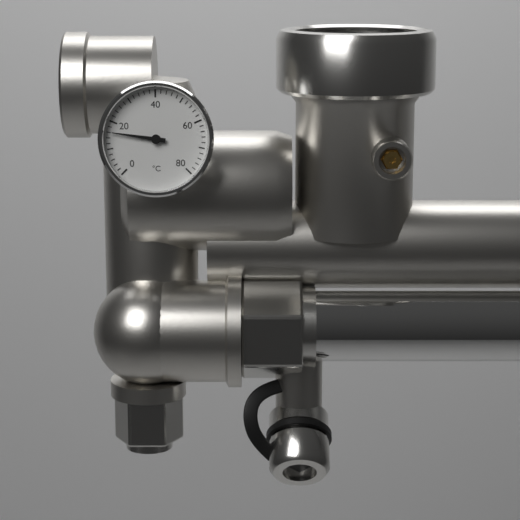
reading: 16 °C
